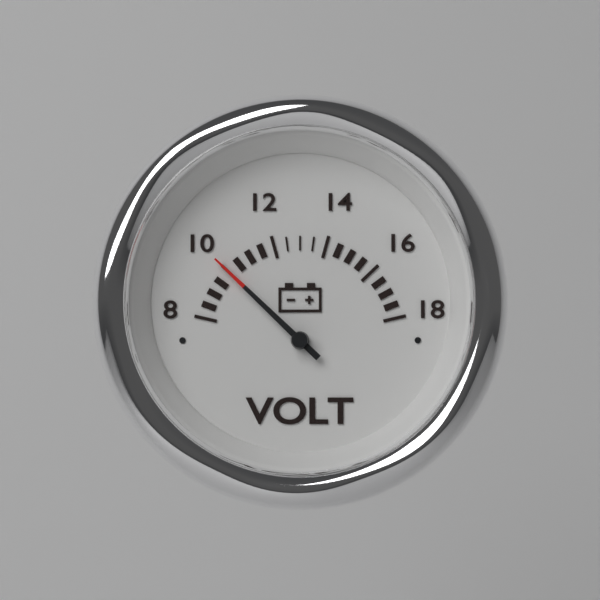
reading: 10.0 V
